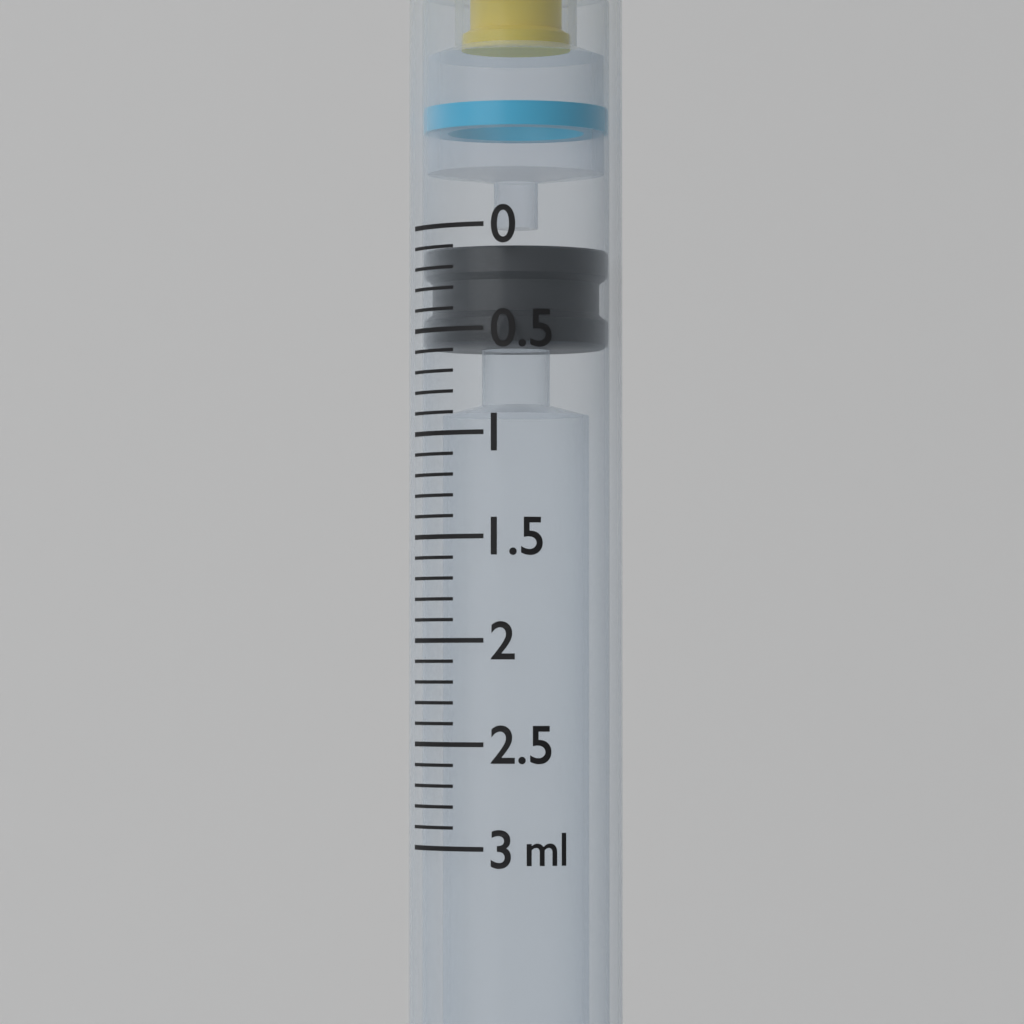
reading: 0.1 ml
